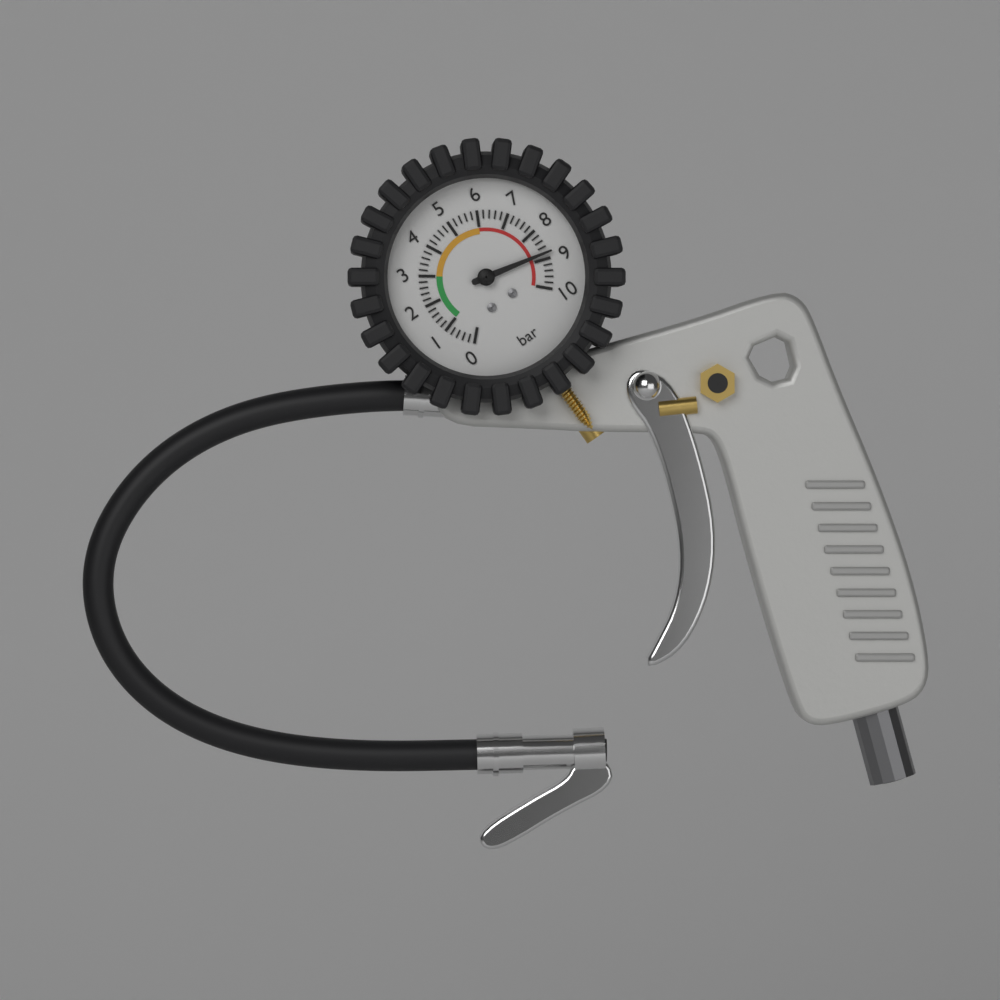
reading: 8.8 bar
